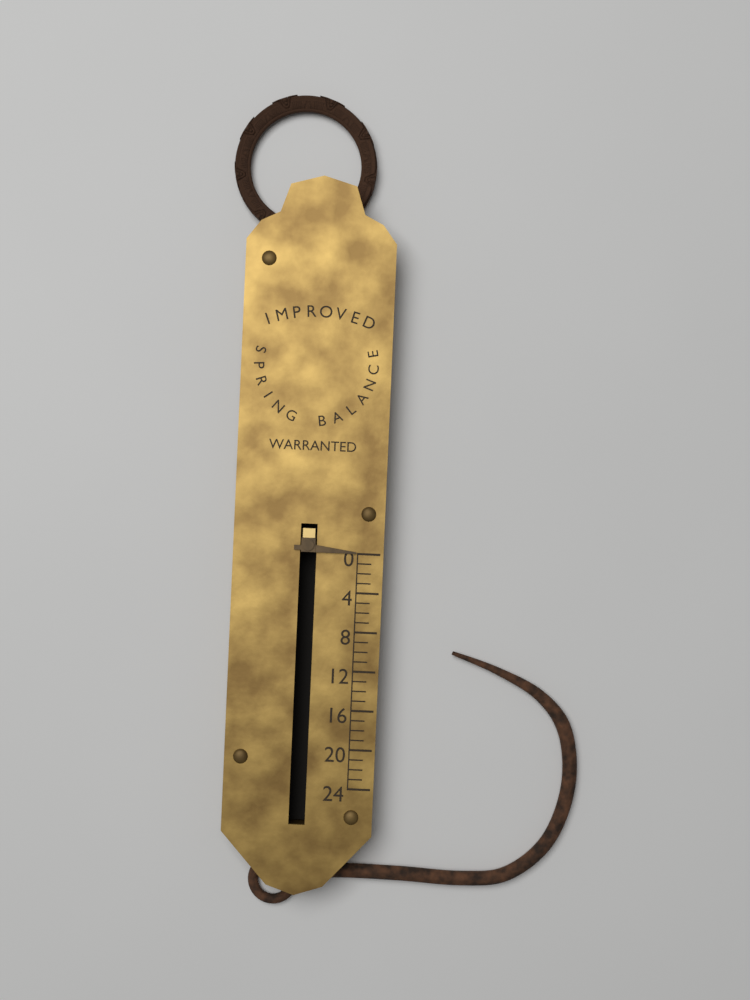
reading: 0 (no unit)
